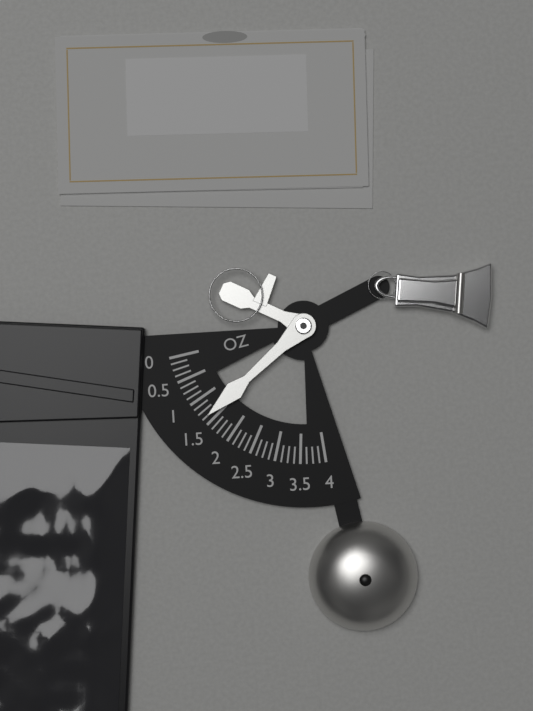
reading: 1.375 oz
